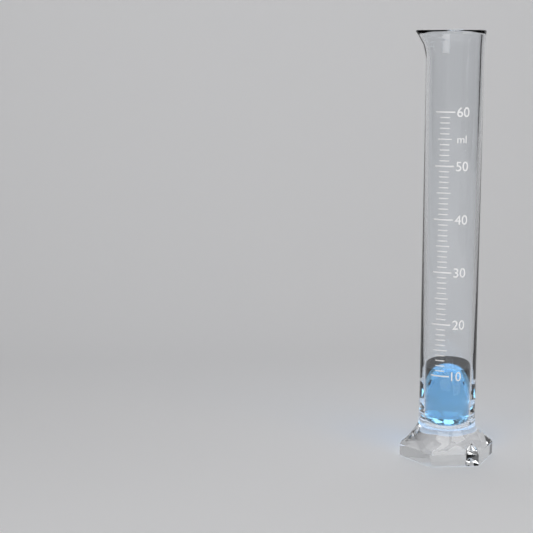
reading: 11 ml
